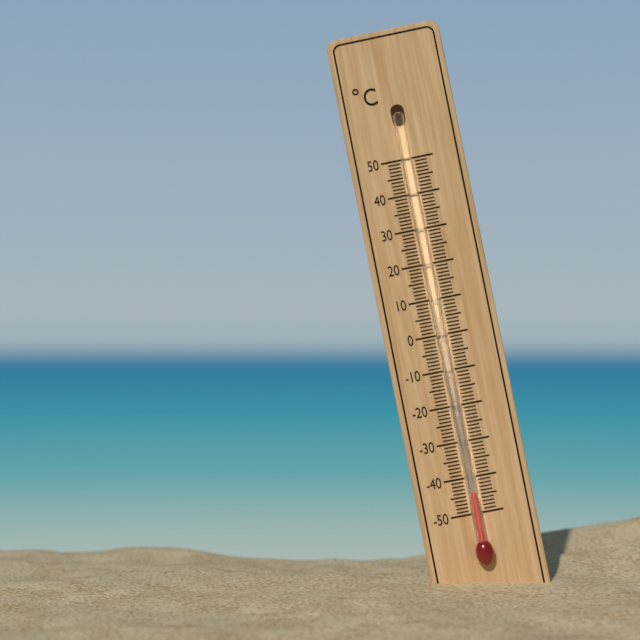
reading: -44 °C
